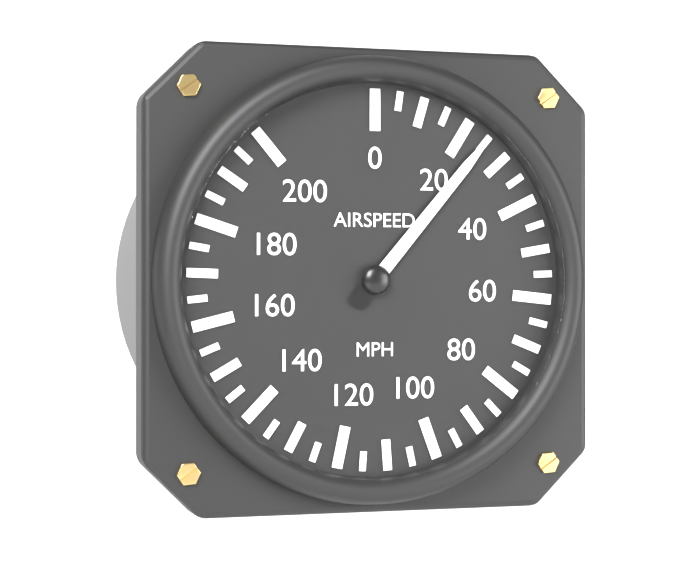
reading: 25 mph
